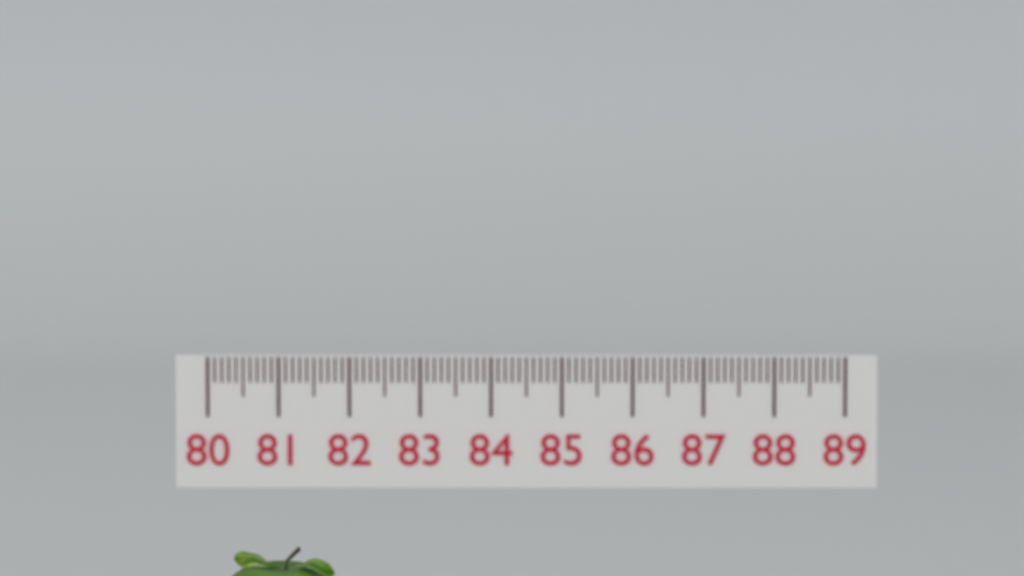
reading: 82.0 (no unit)
